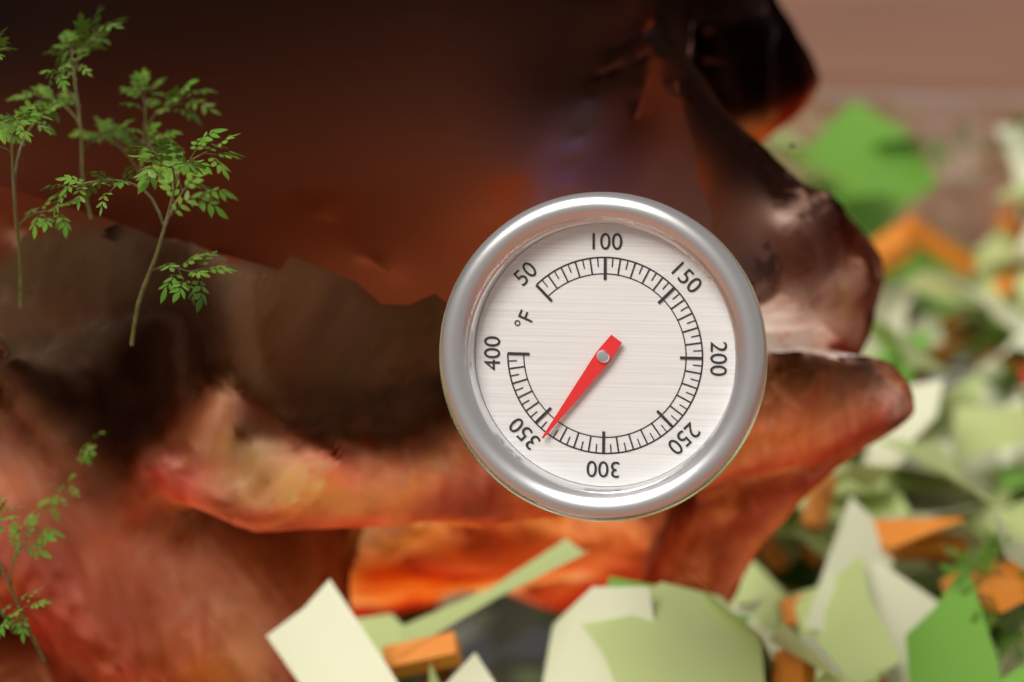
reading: 340 °F
